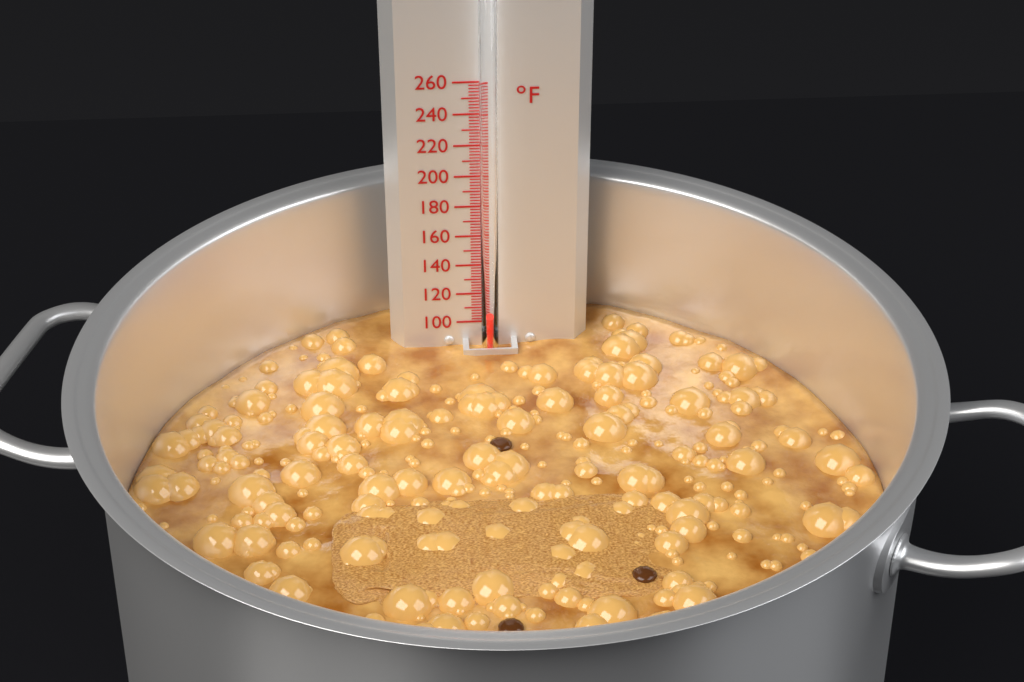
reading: 106 °F
